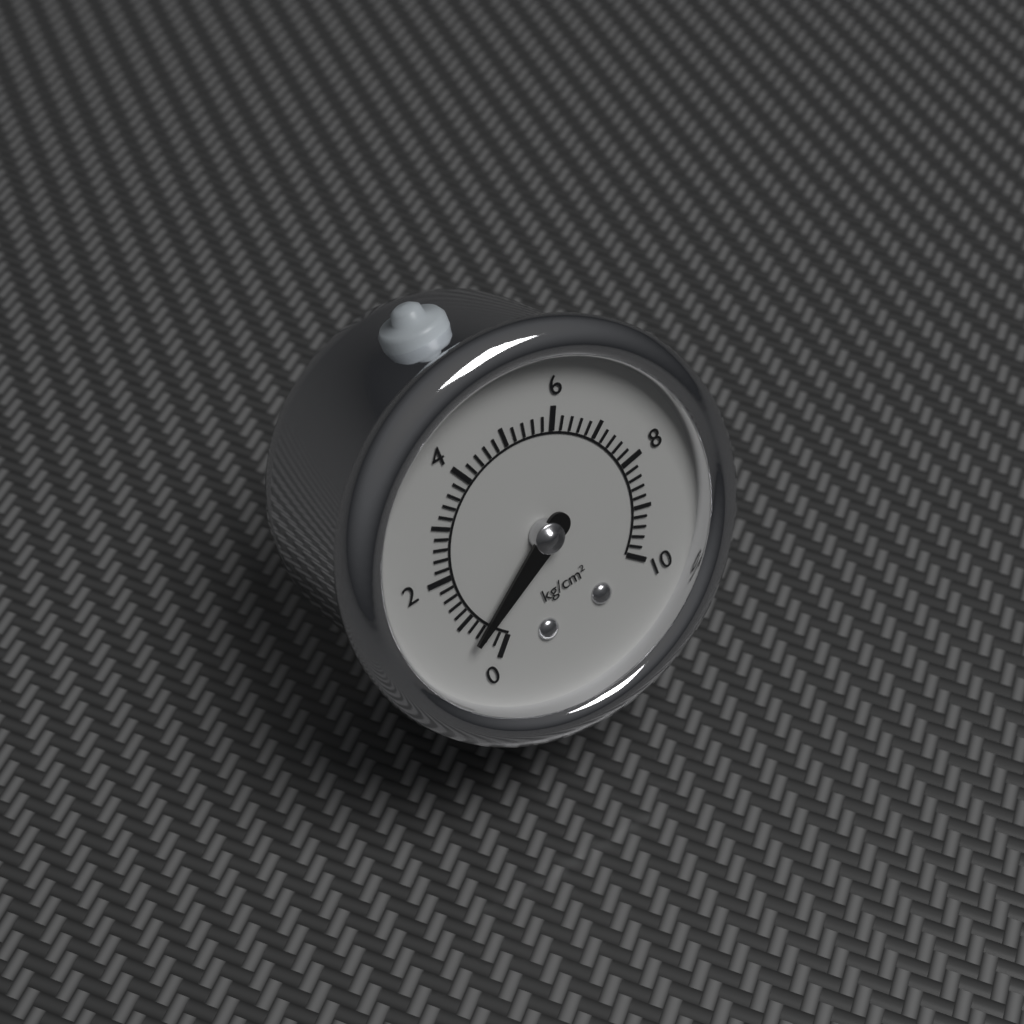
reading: 0.6 kg/cm²
